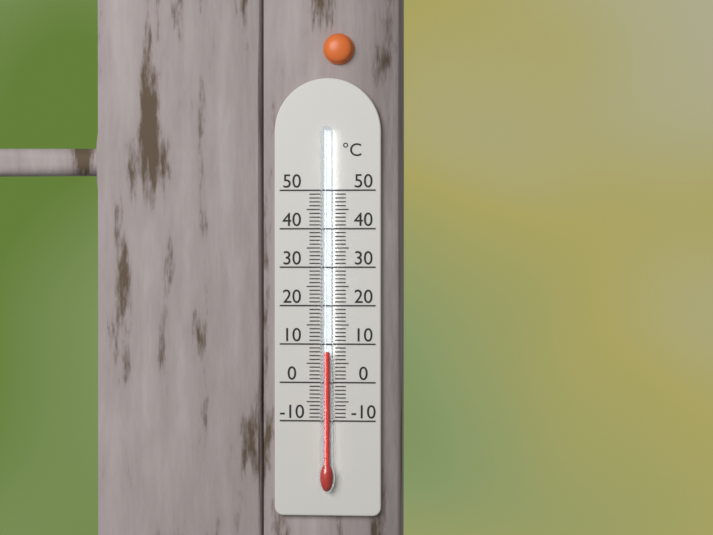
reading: 8 °C
